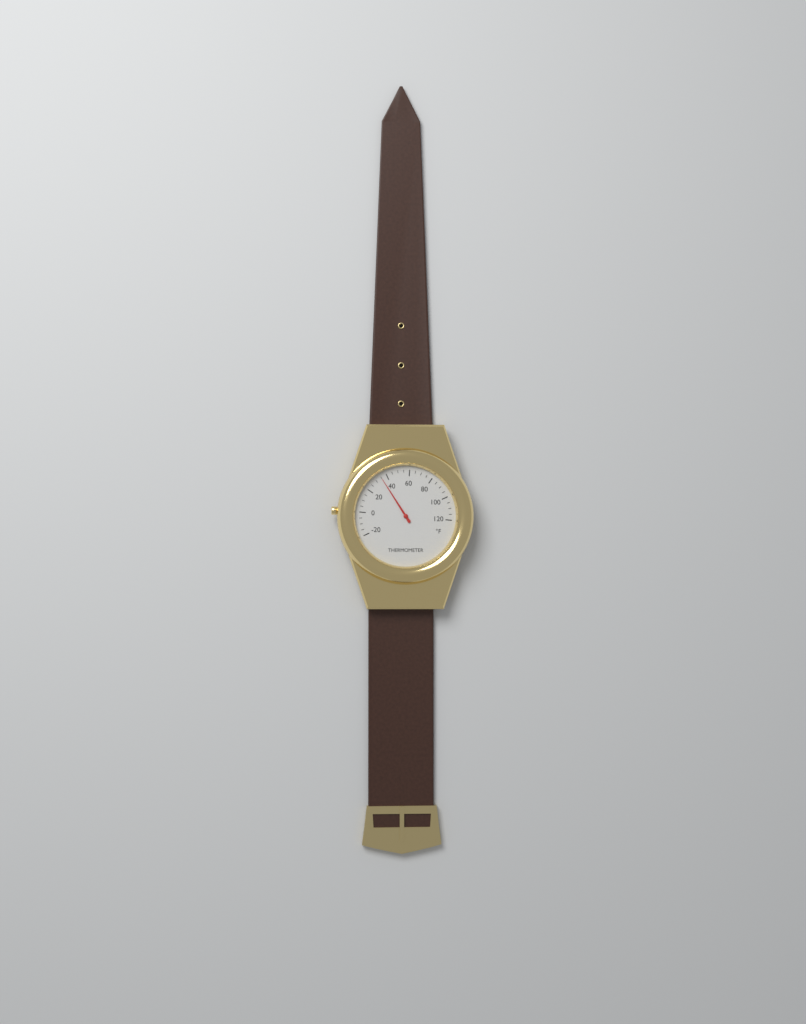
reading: 35 °F
